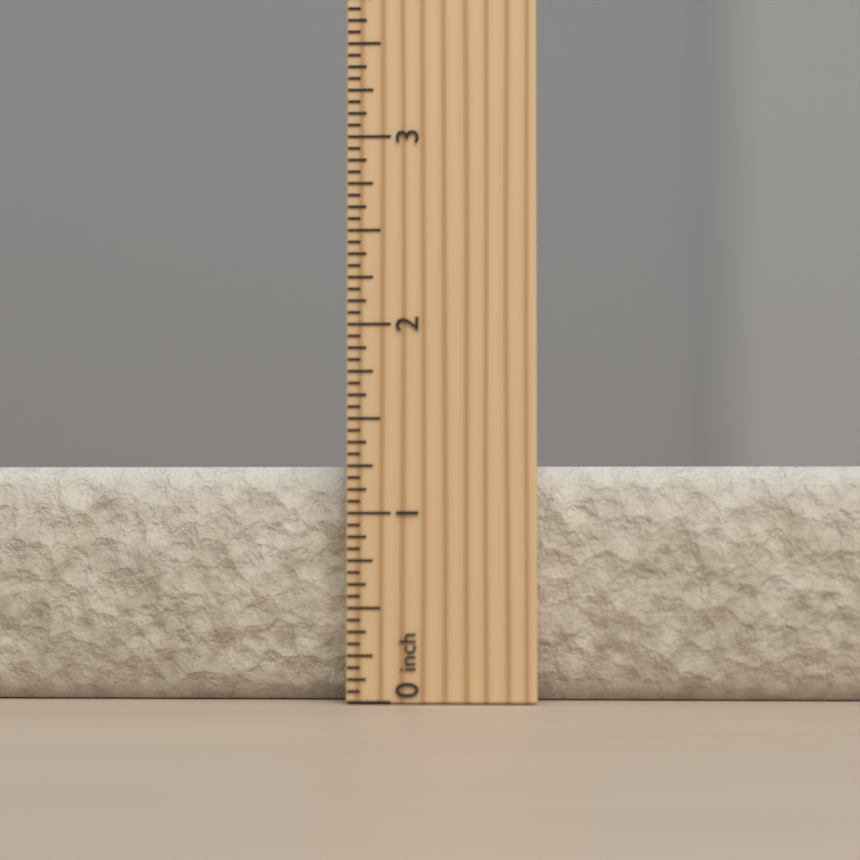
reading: 1.2500 inch
